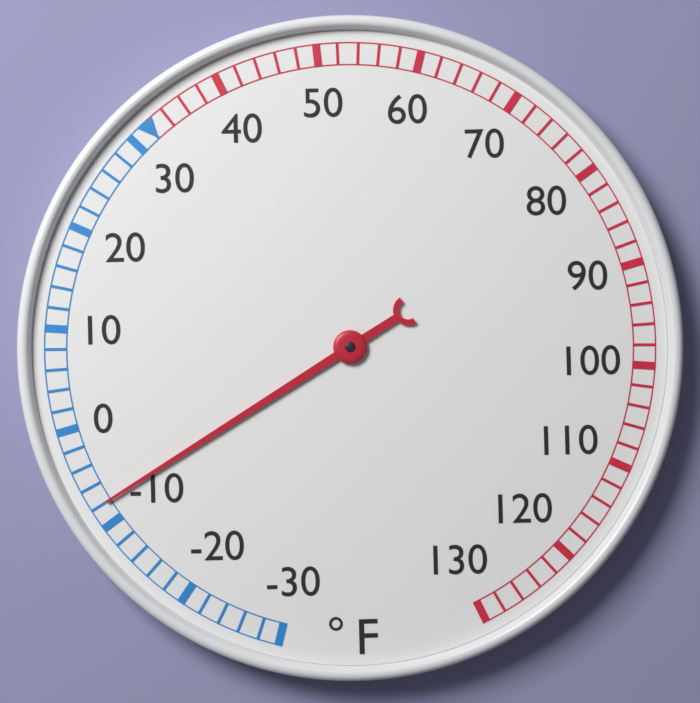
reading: -8 °F
